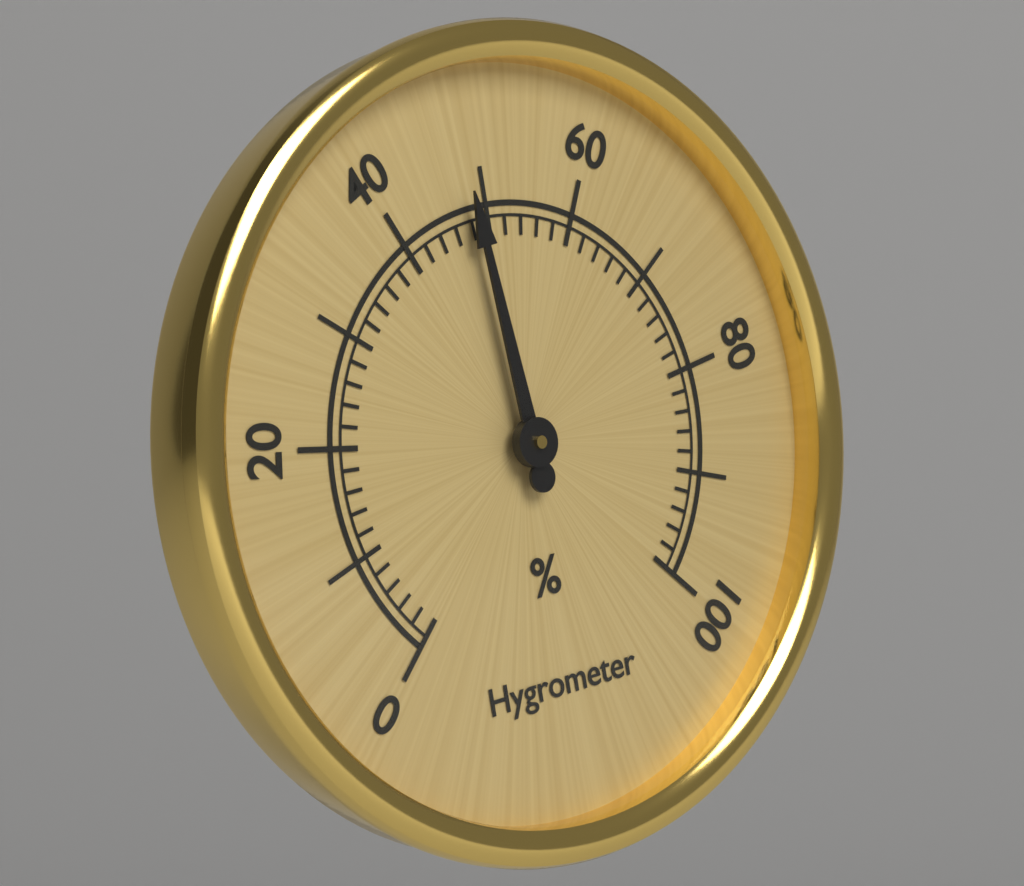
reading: 48 %
